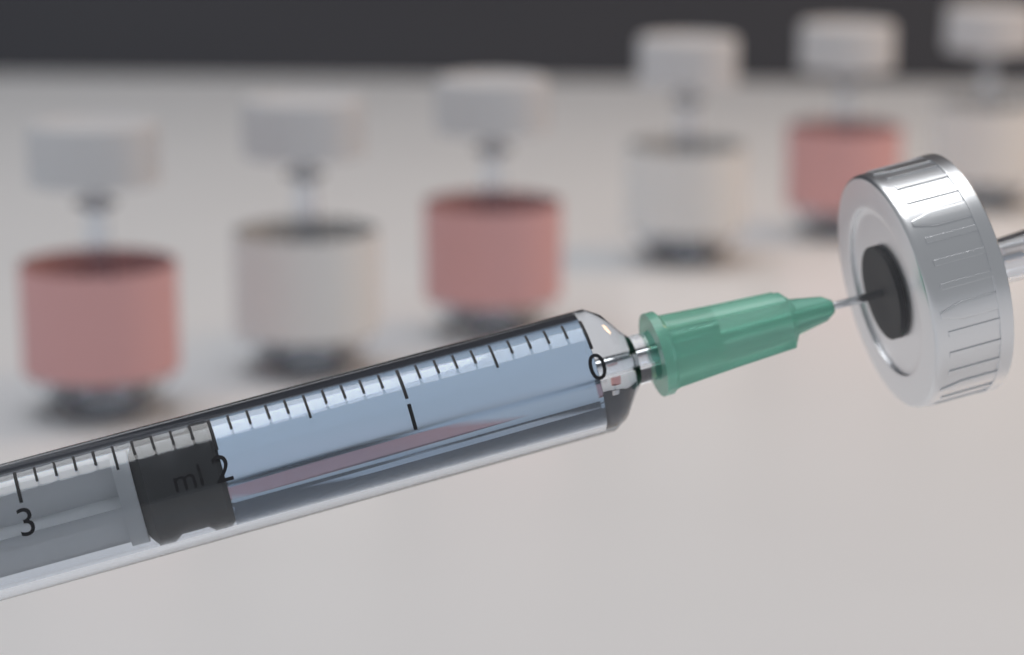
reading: 2.0 ml
